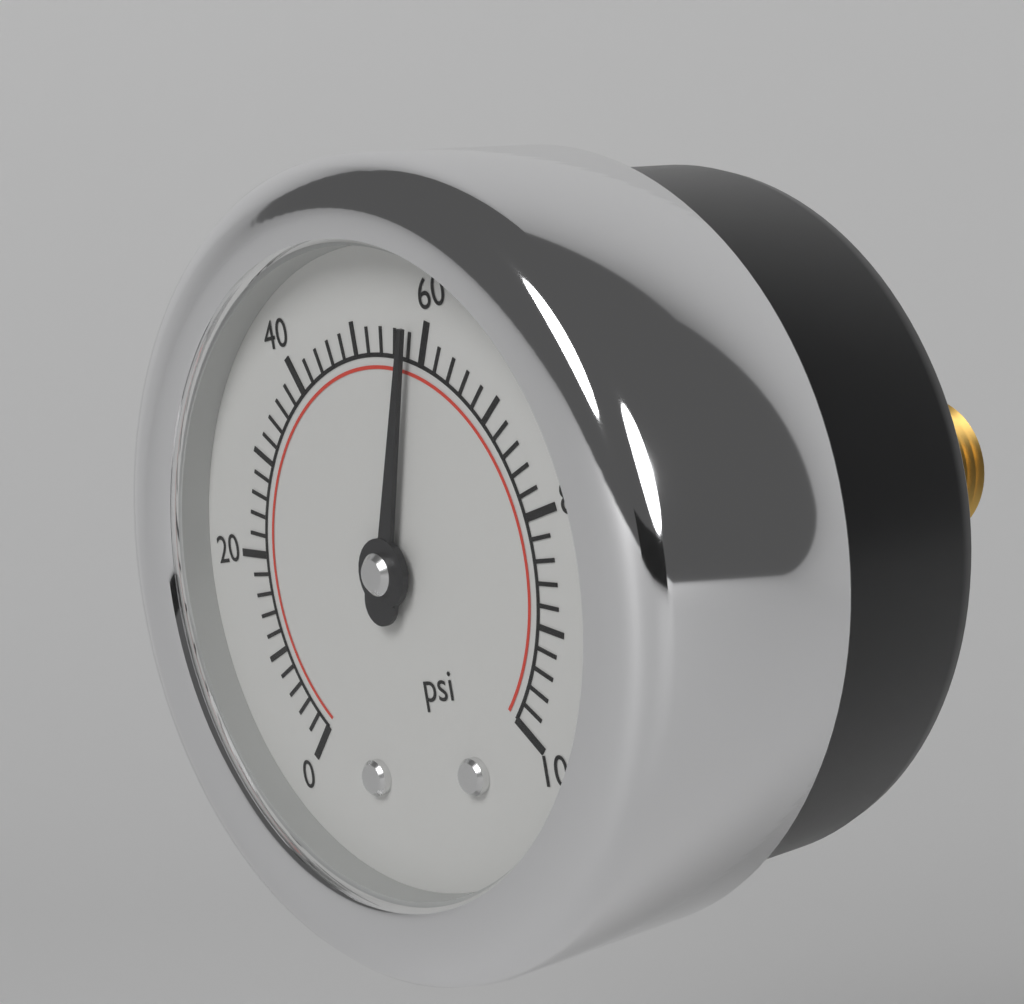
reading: 58 psi
